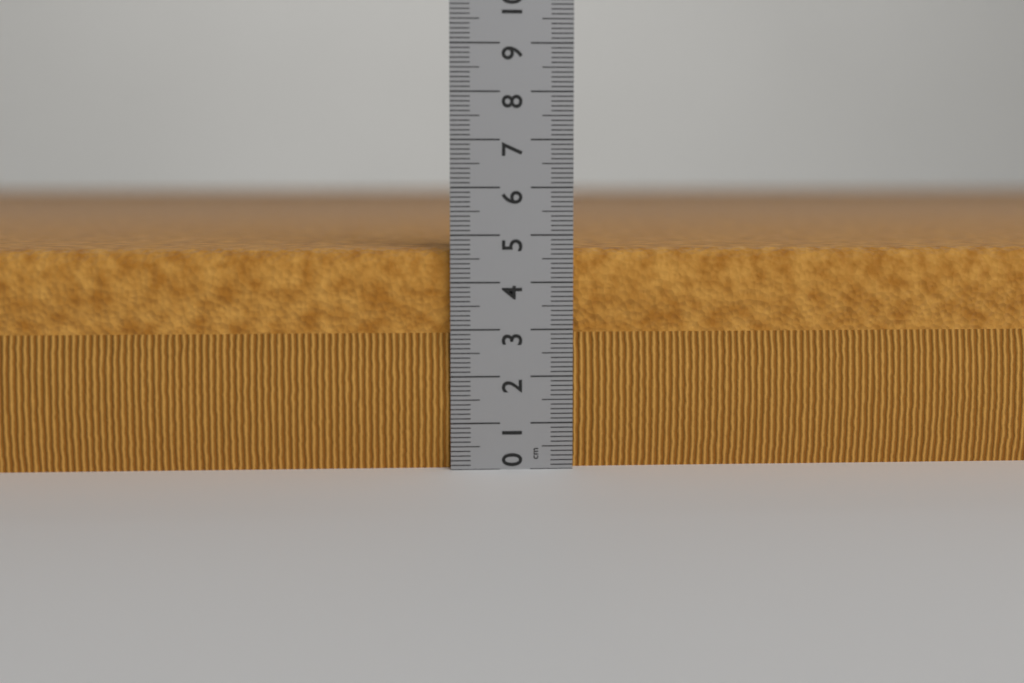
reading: 4.7 cm
